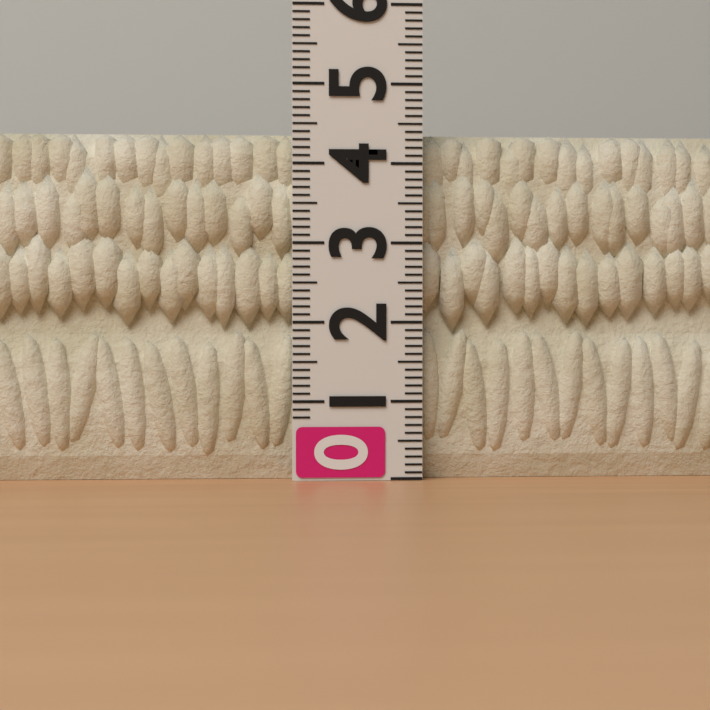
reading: 4.4 (no unit)
